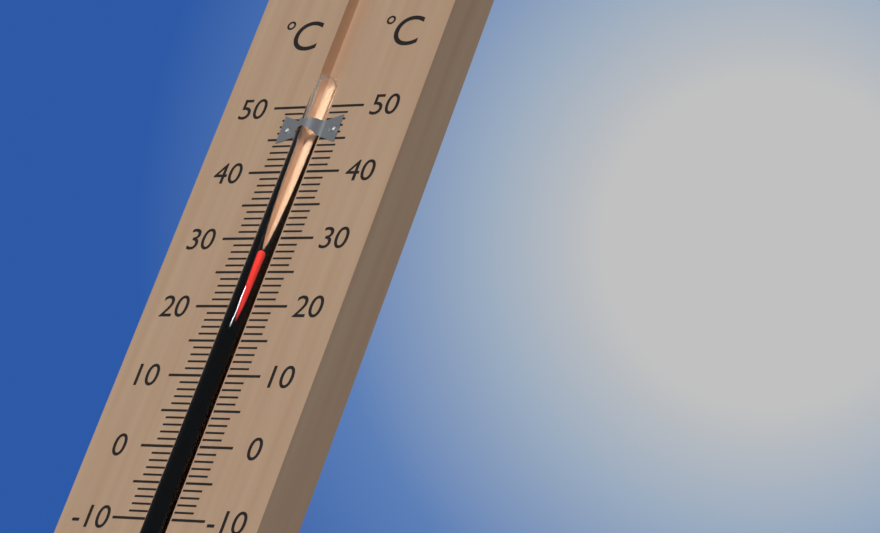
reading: 28 °C
